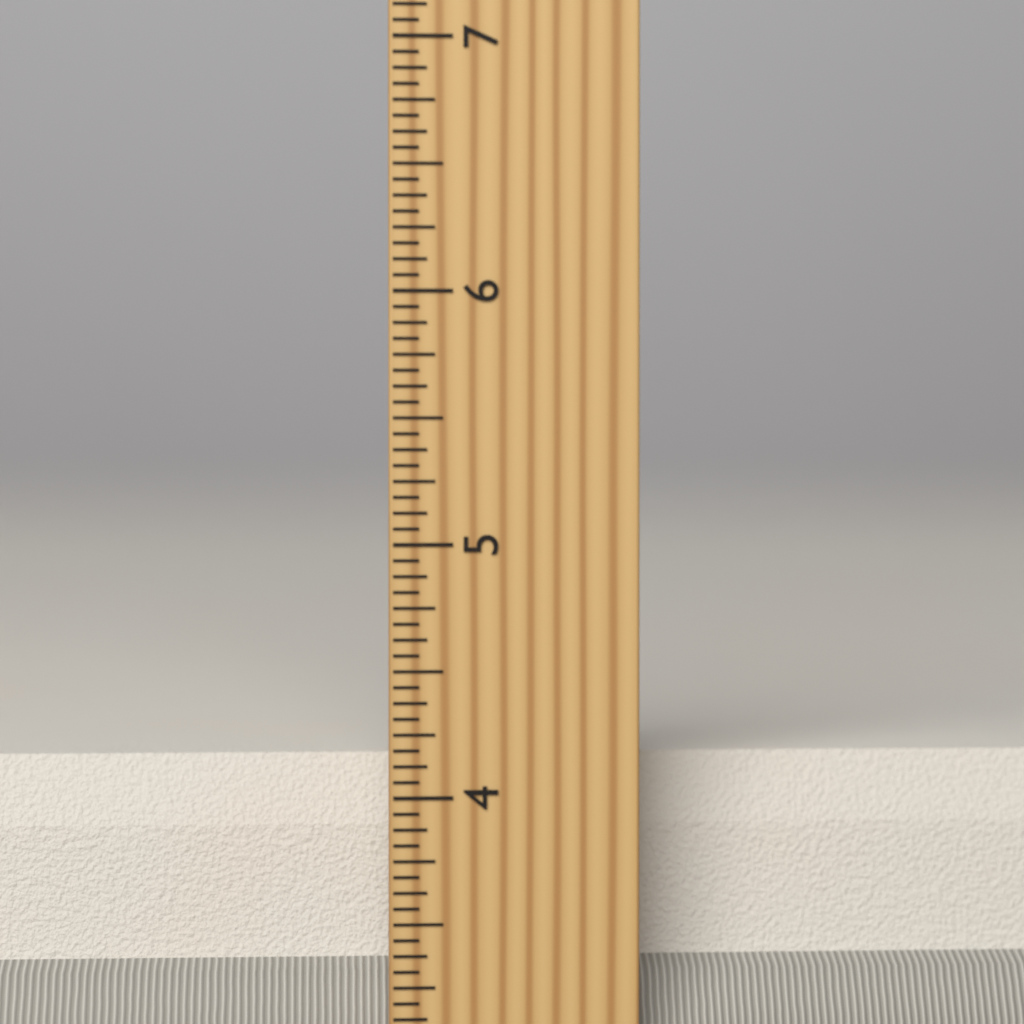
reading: 4.1250 inch
